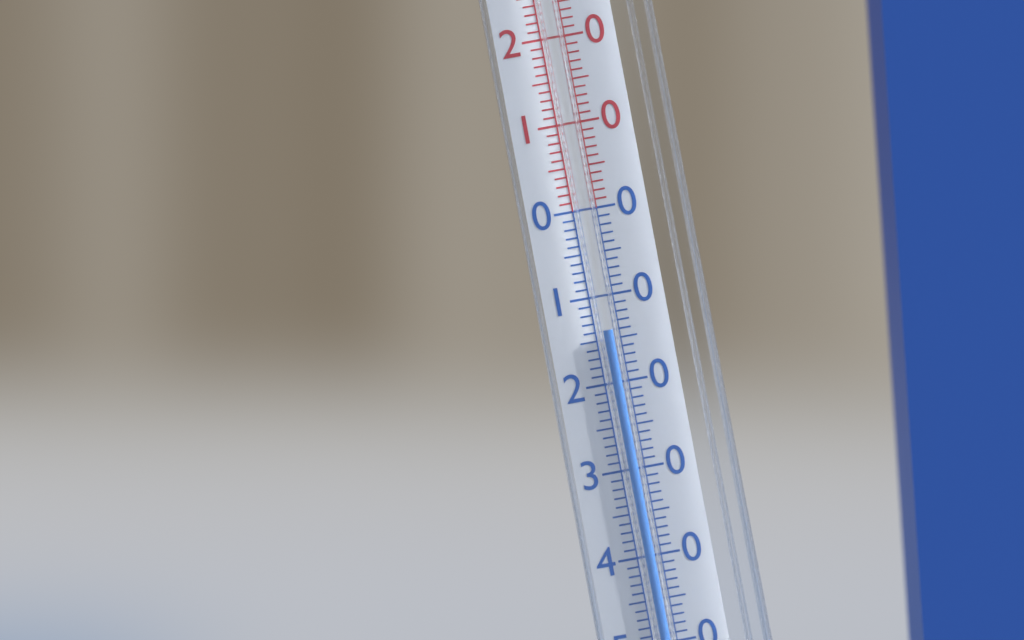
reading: -14 °C
